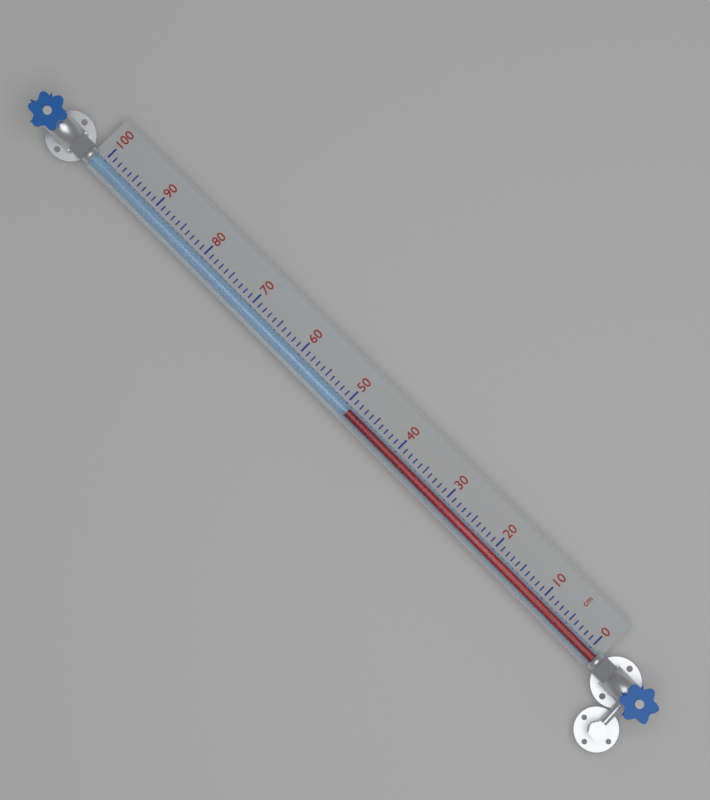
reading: 49 cm
